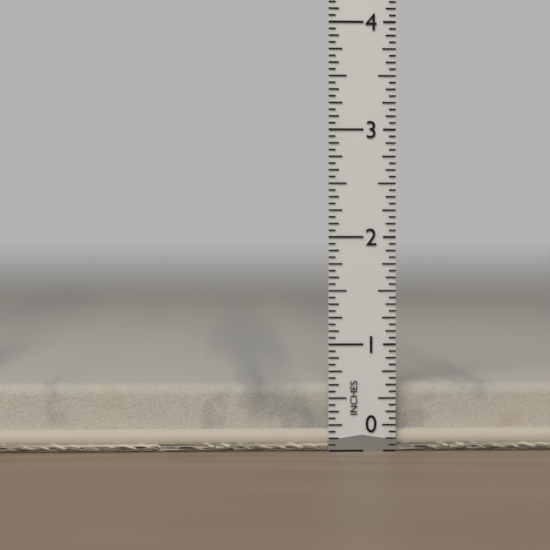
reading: 0.6250 in
